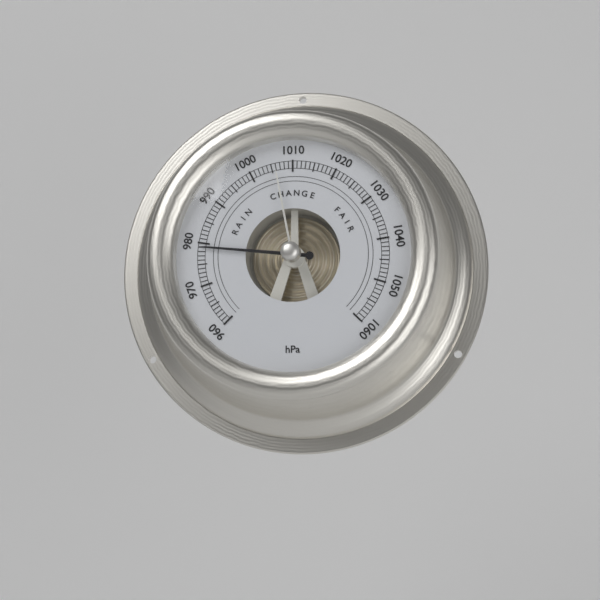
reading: 979 hPa
